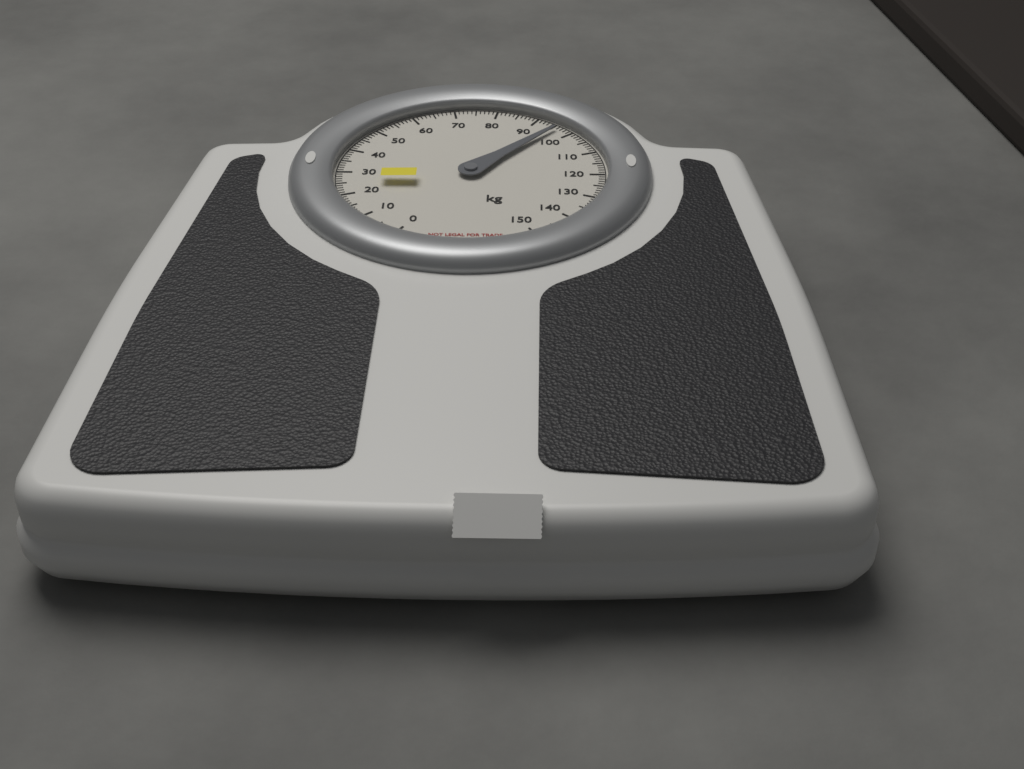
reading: 96 kg
